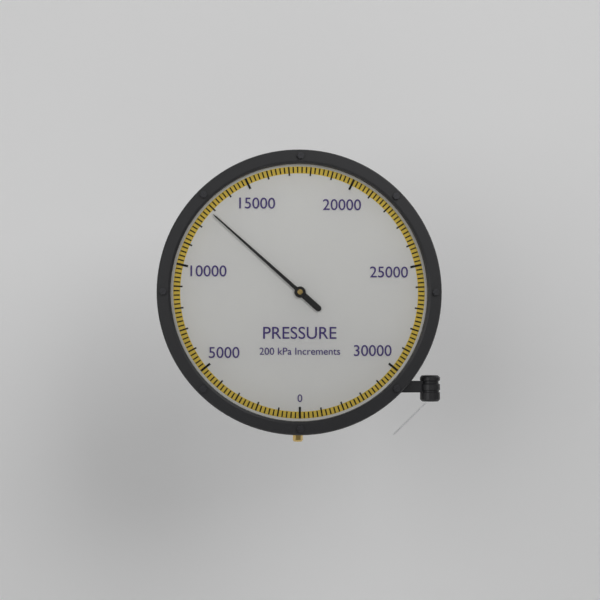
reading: 12800 kPa
